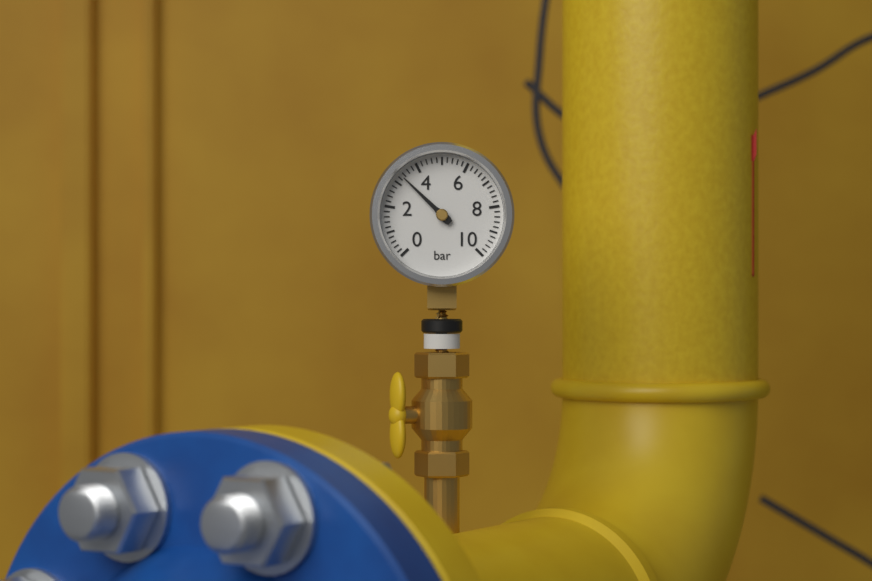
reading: 3.3 bar
